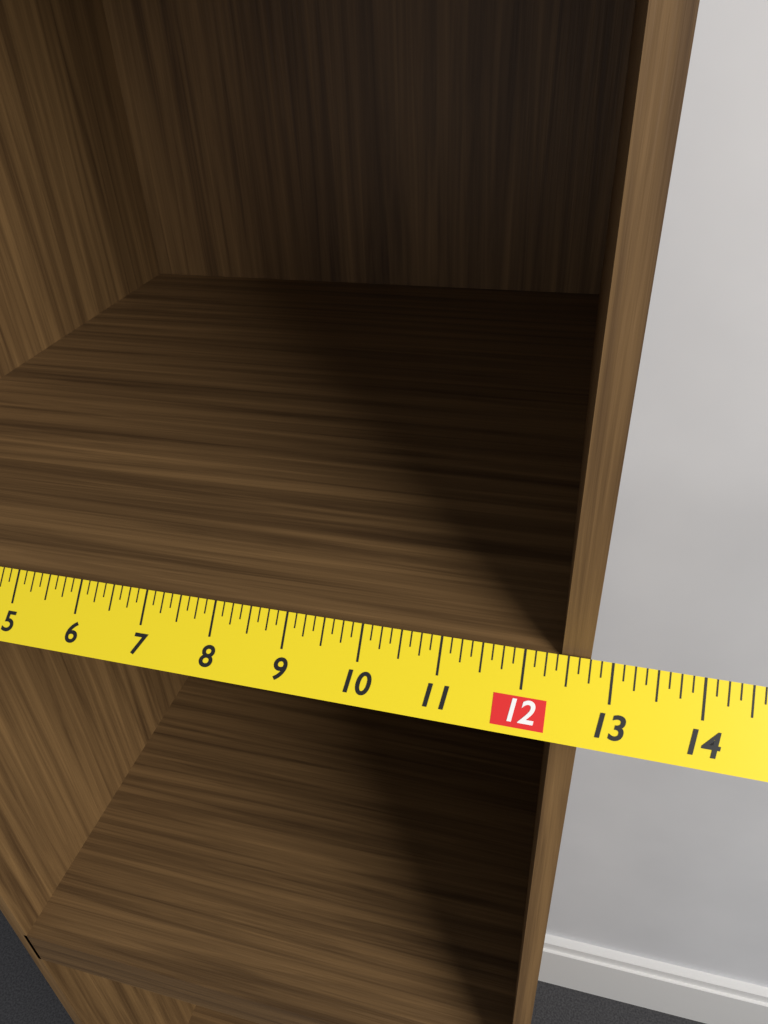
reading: 12.750 in
